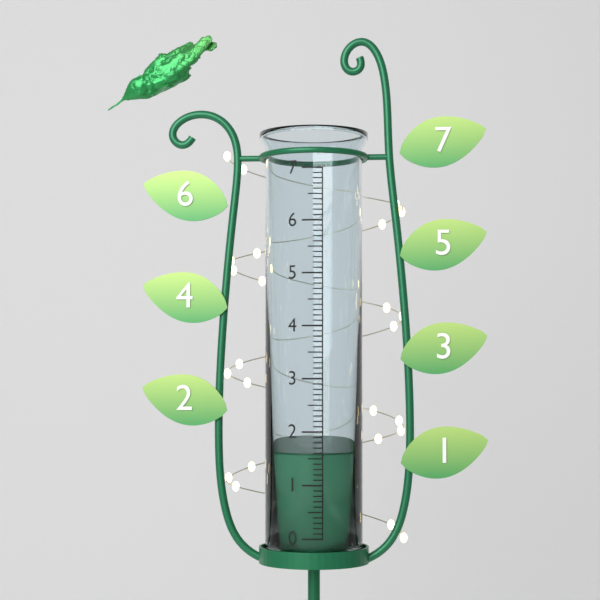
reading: 1.6 (no unit)
